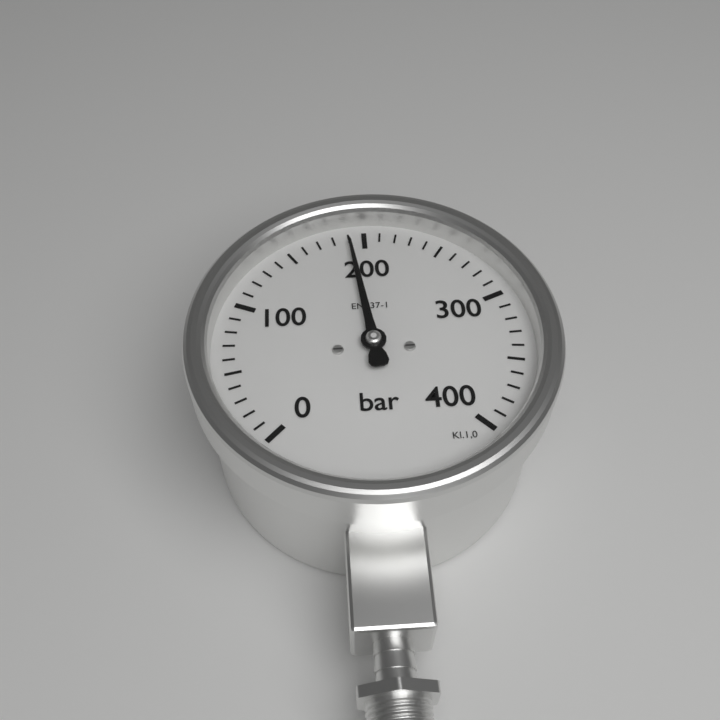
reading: 190 bar
